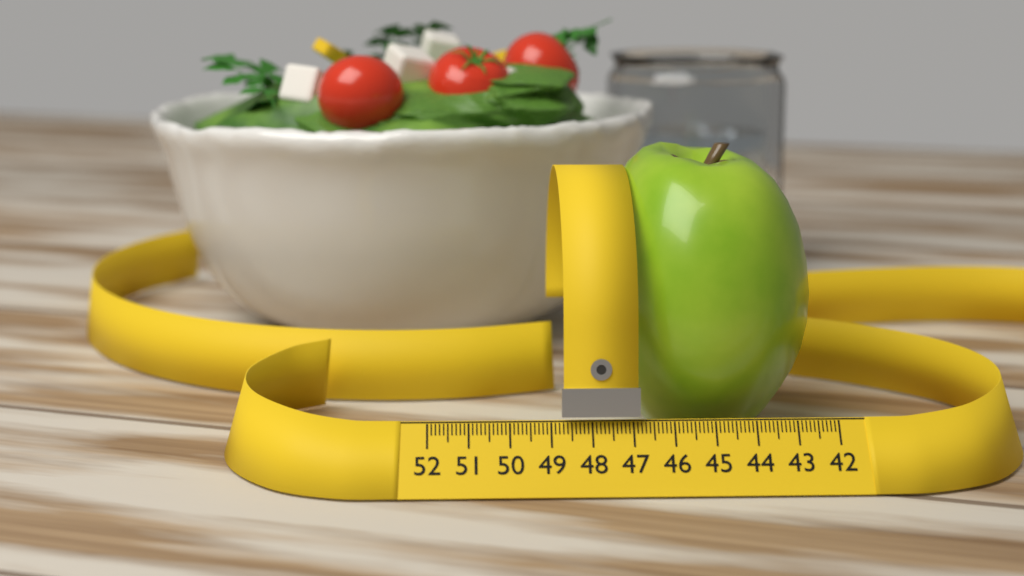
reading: 47.8 (no unit)
